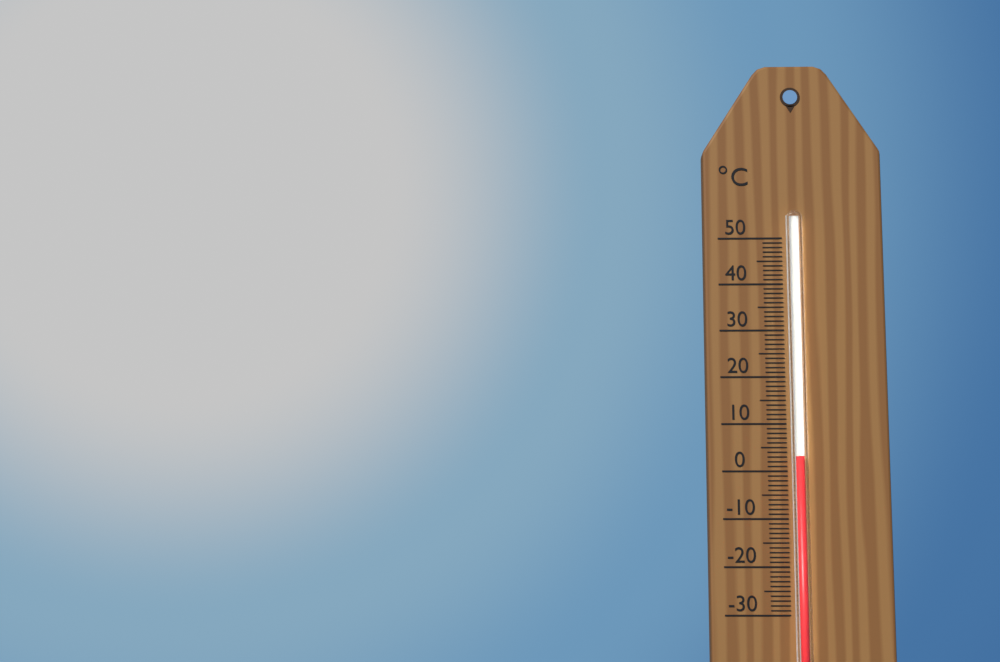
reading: 3 °C
